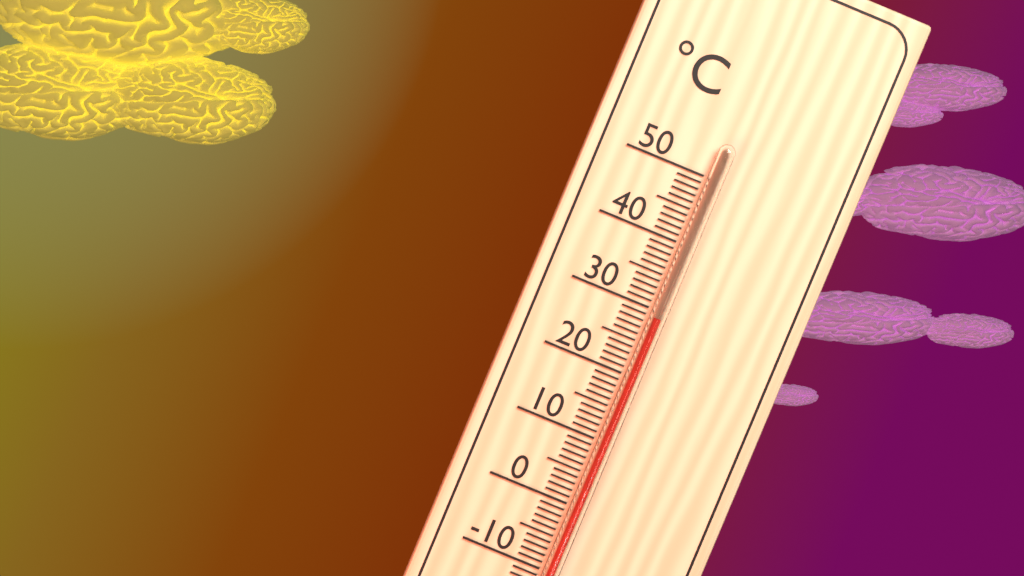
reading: 29 °C
